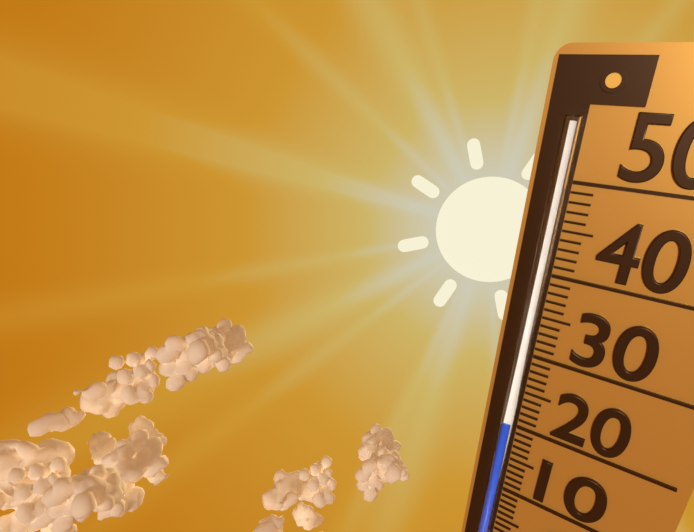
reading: 21 (no unit)
